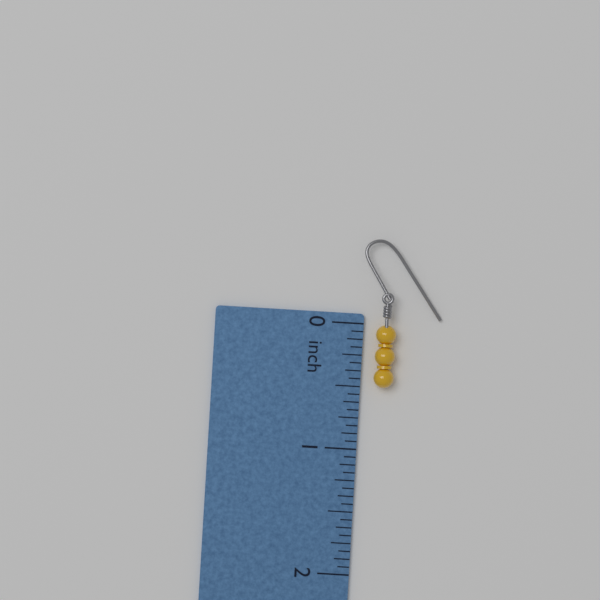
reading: 0.5000 inch
